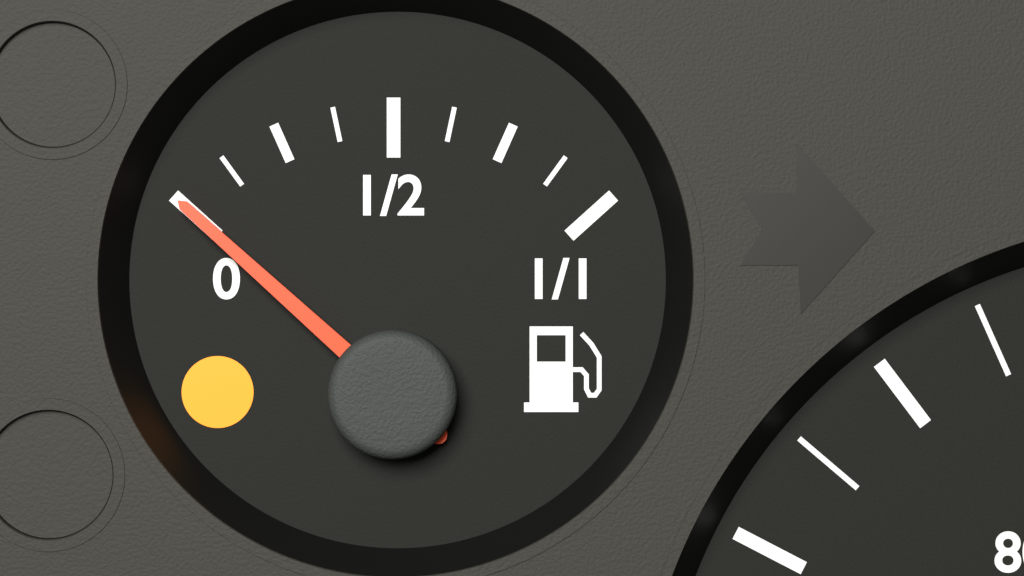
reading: 0.000 (no unit)
